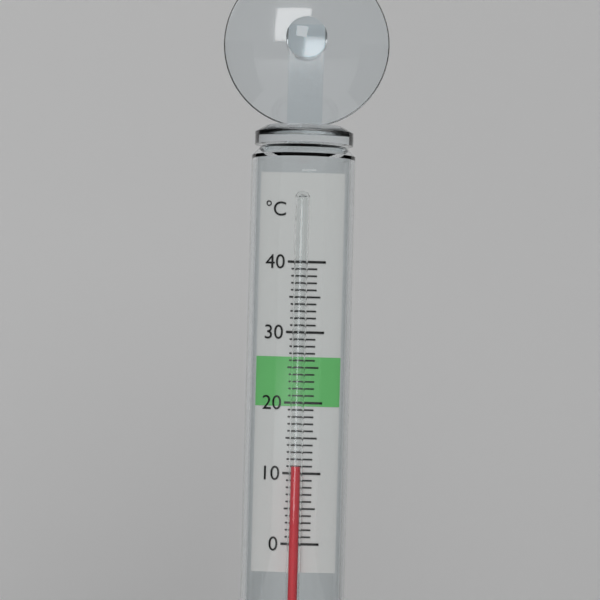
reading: 11 °C
